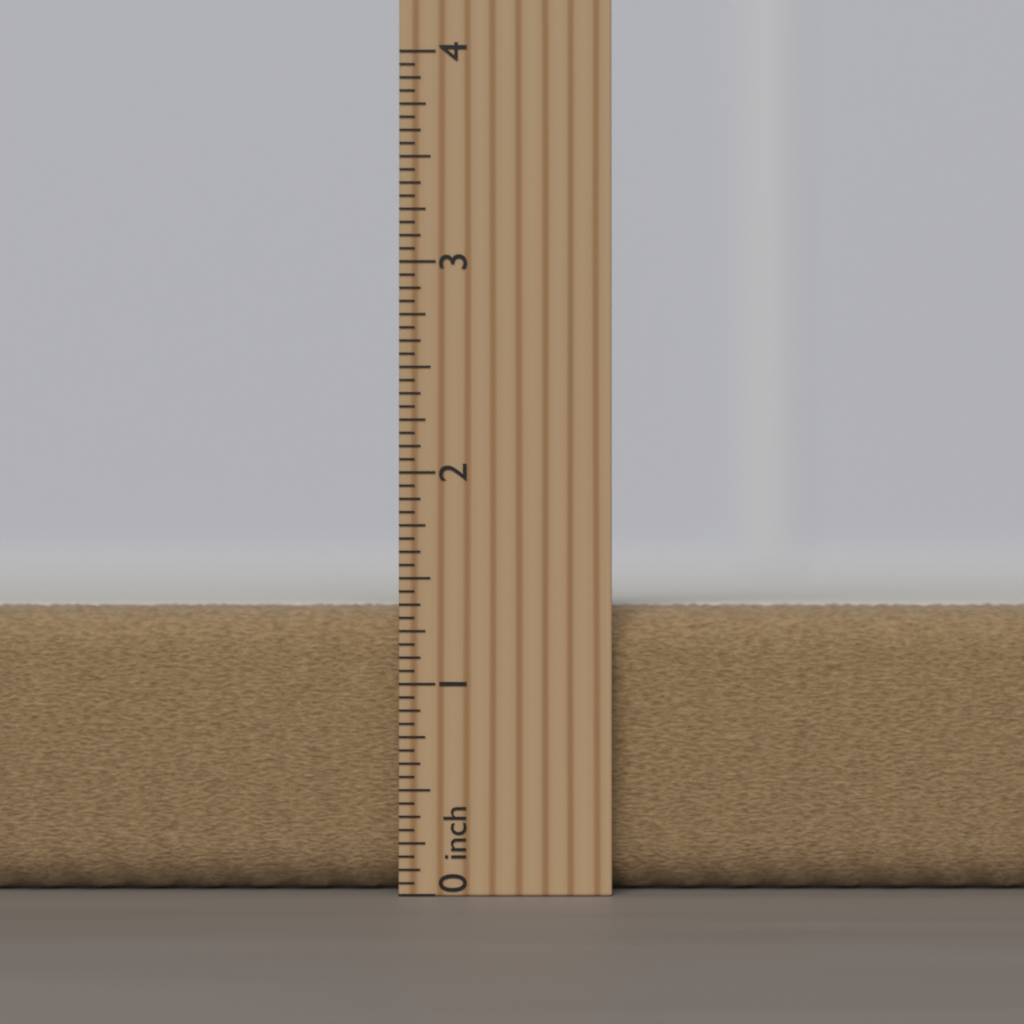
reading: 1.3750 inch
